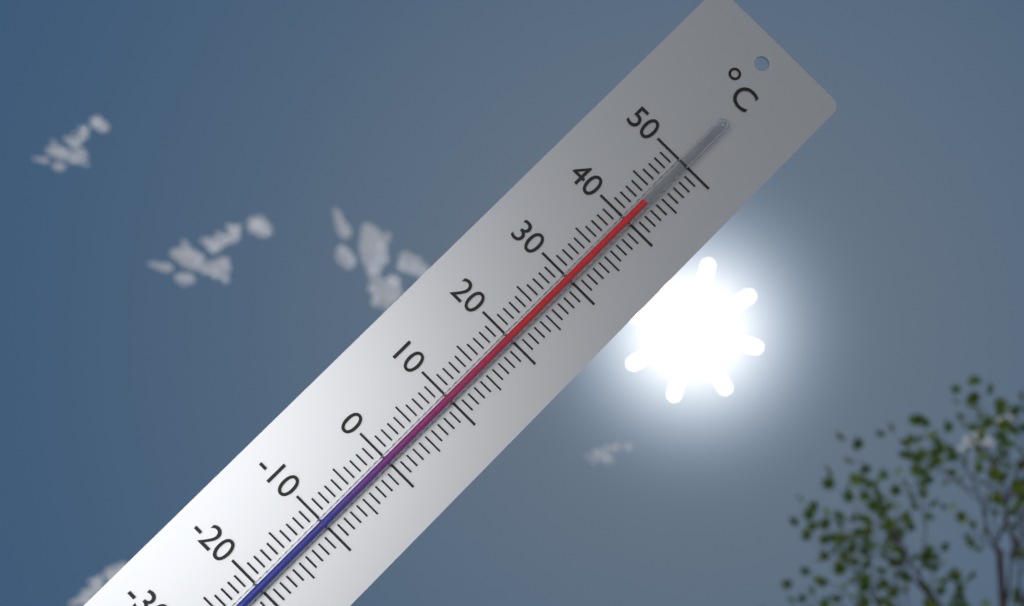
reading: 43 °C
